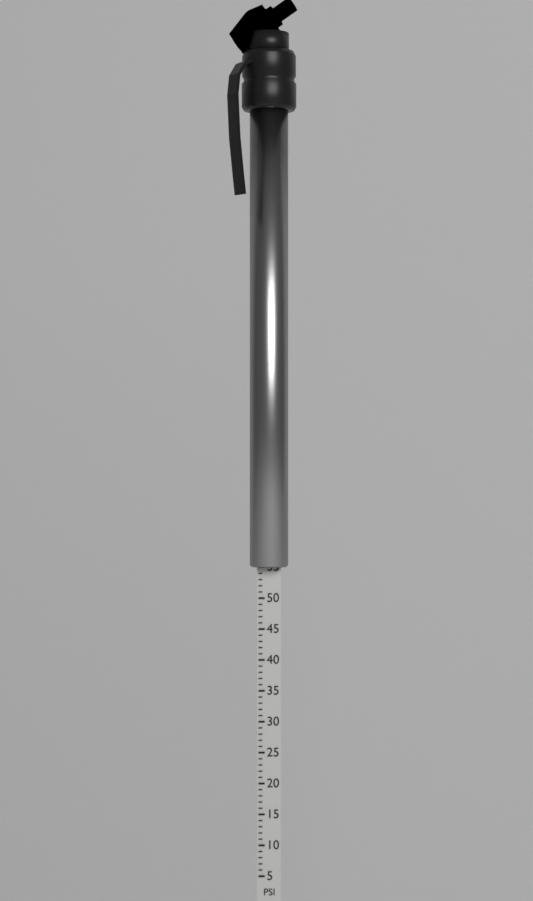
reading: 55 PSI
